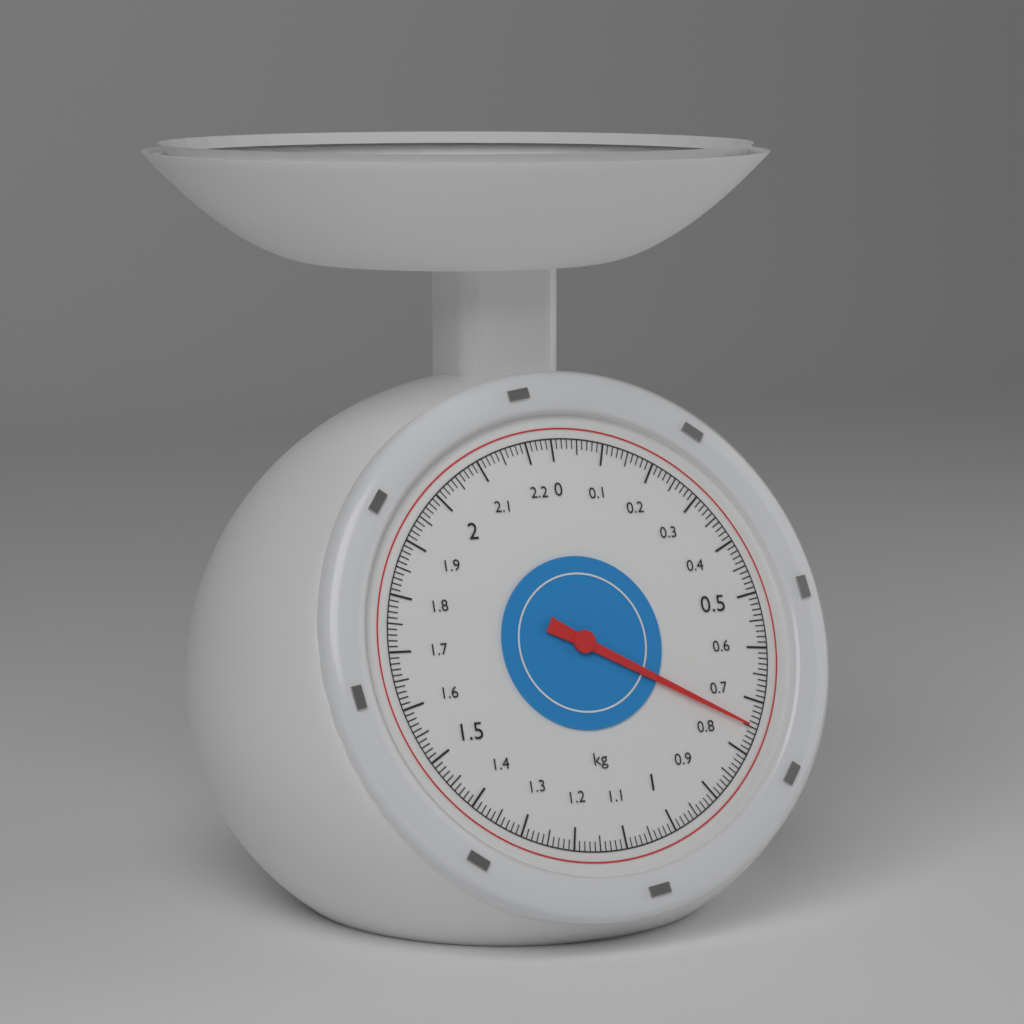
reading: 0.75 kg
